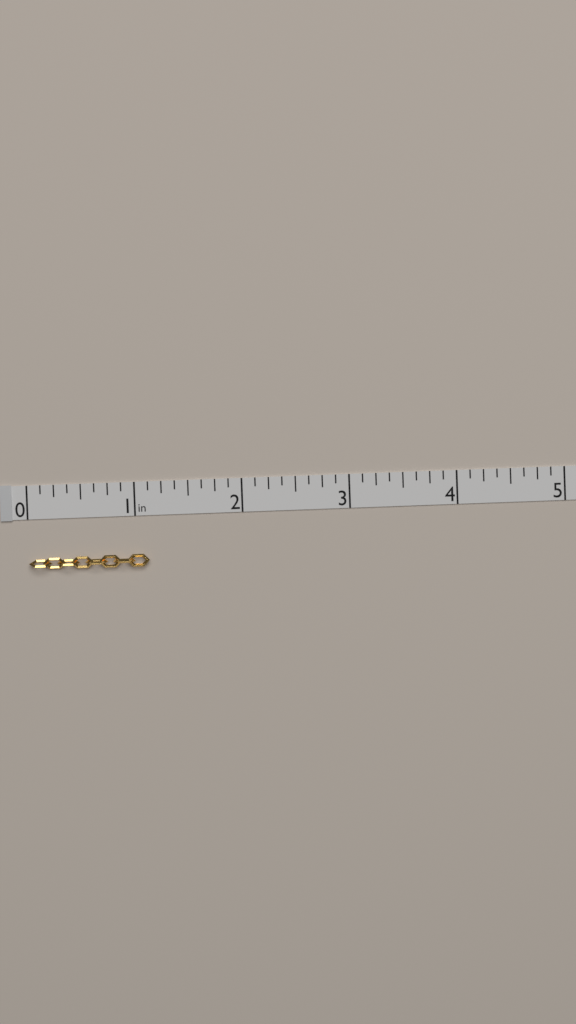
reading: 1.125 in
